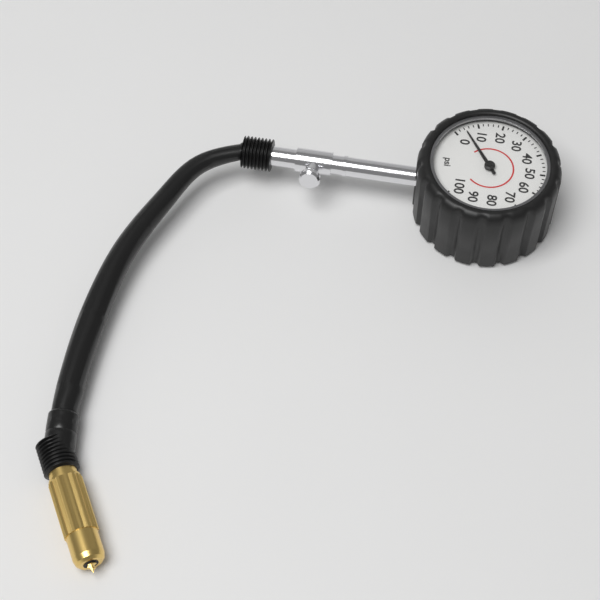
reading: 4 psi
